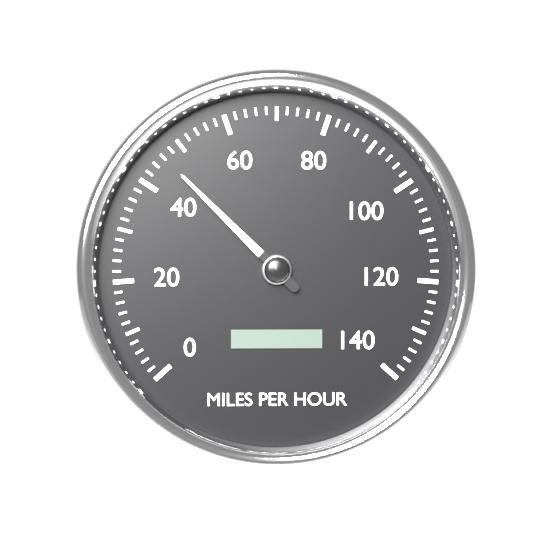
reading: 46 mph
